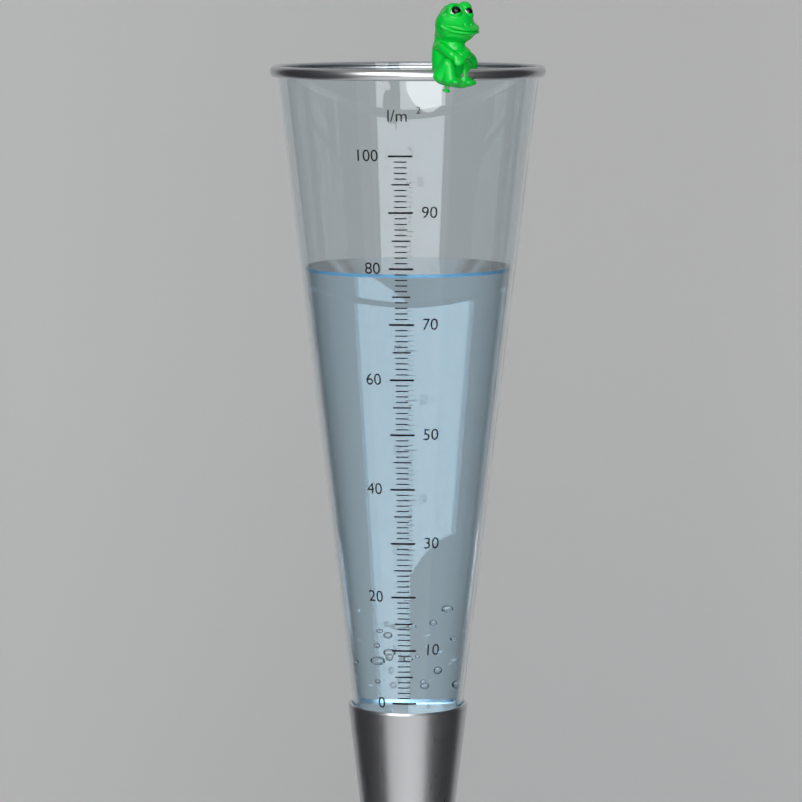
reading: 79 l/m²
